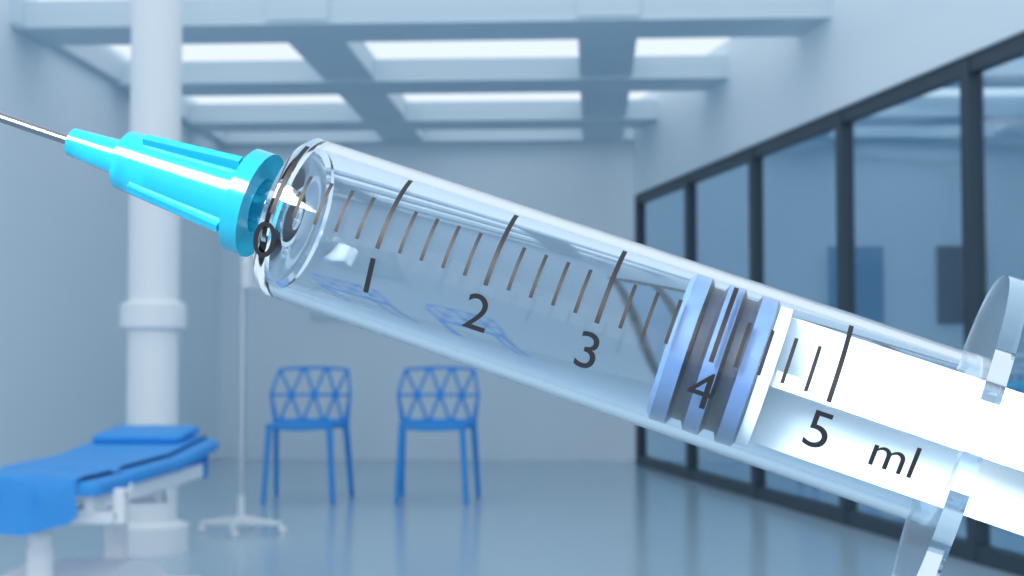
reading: 3.6 ml
